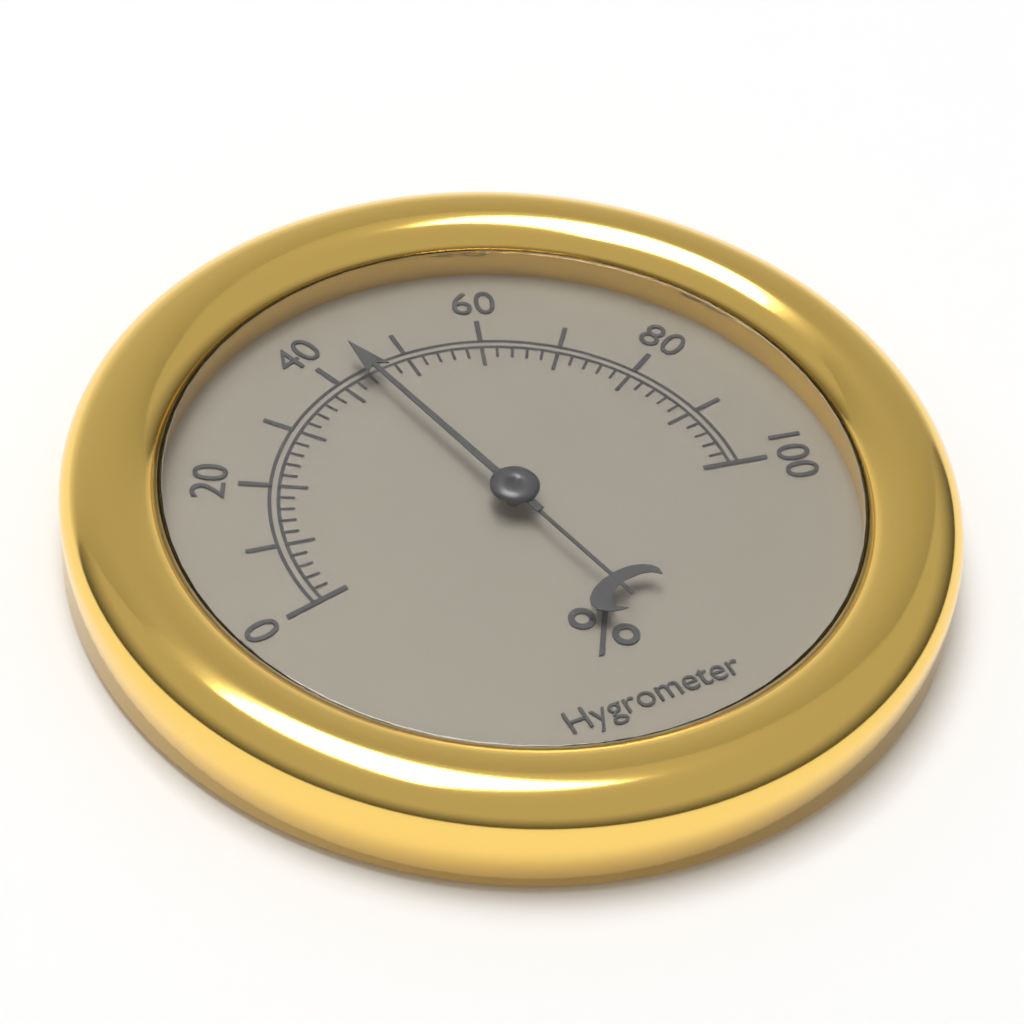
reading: 44 %
